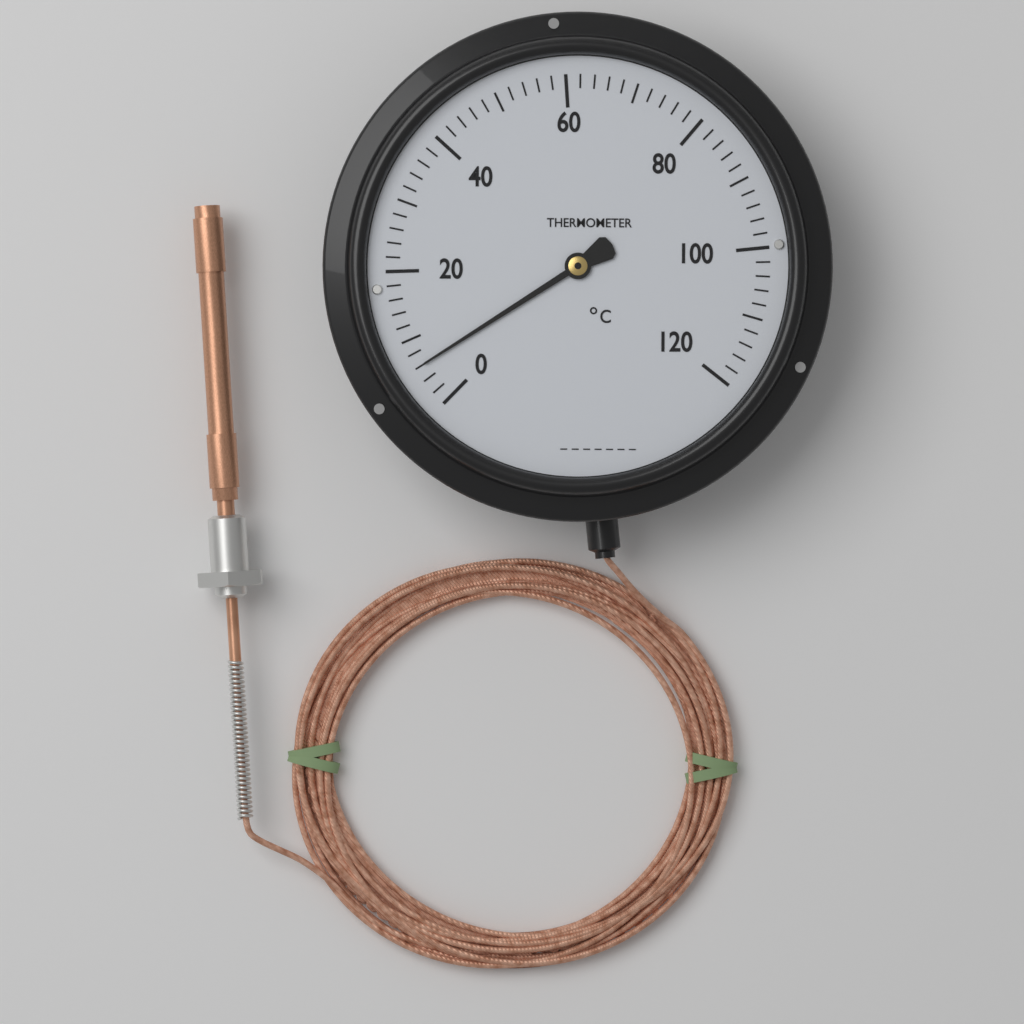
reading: 6 °C
